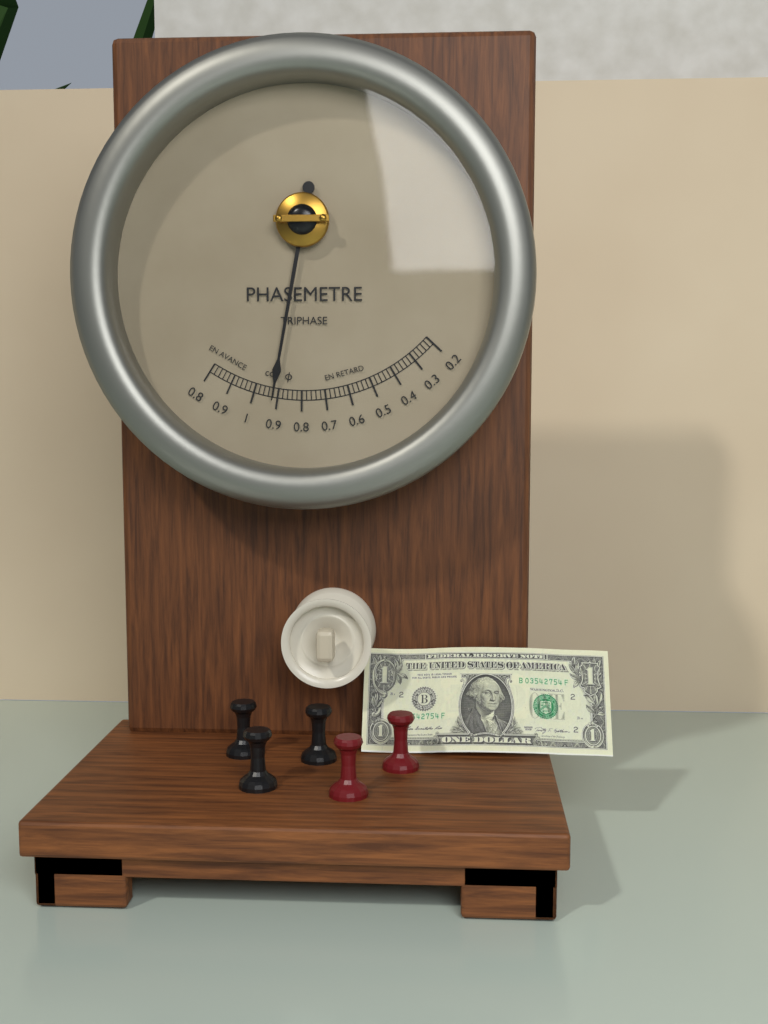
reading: 0.92 cos φ
